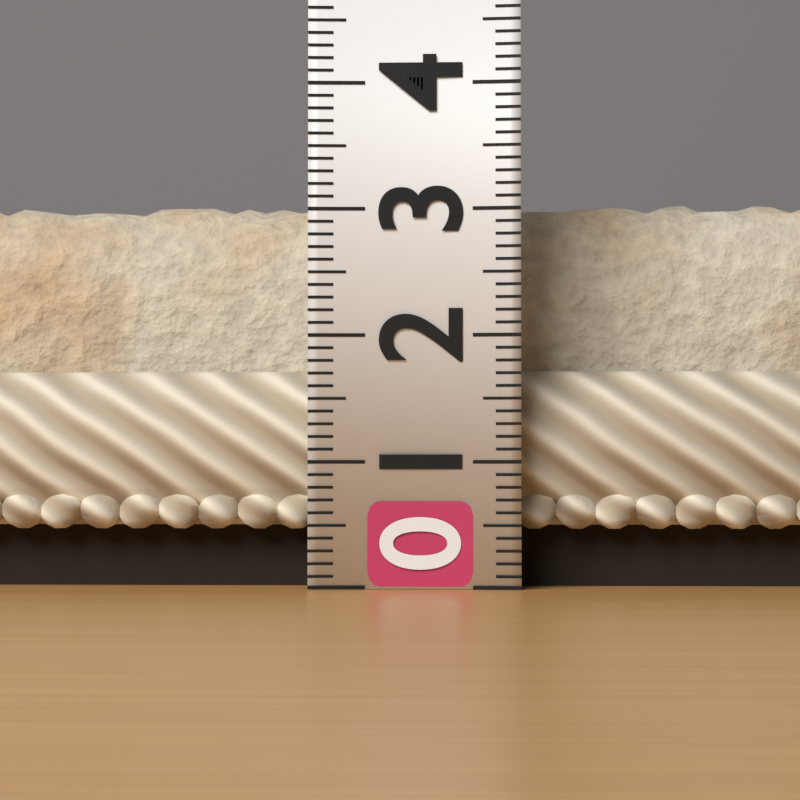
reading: 3.2 (no unit)
